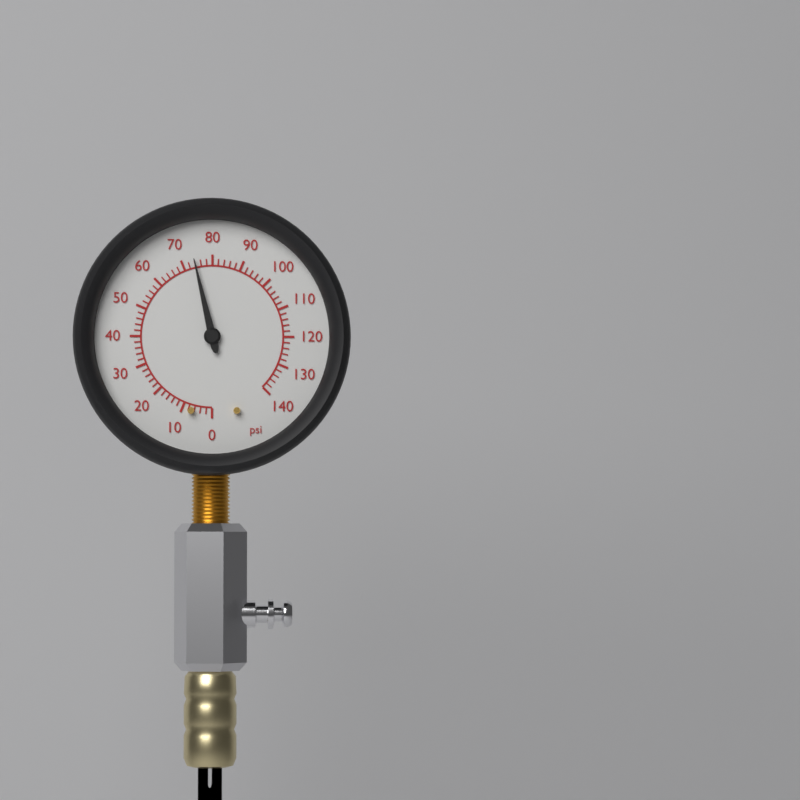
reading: 74 psi
